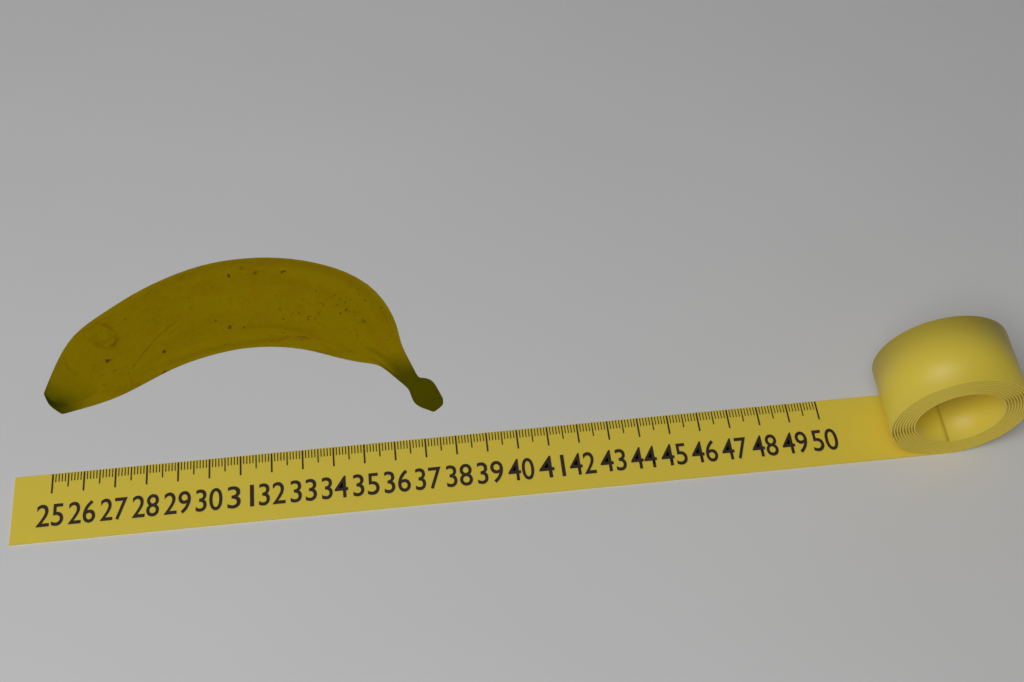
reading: 37.7 (no unit)
